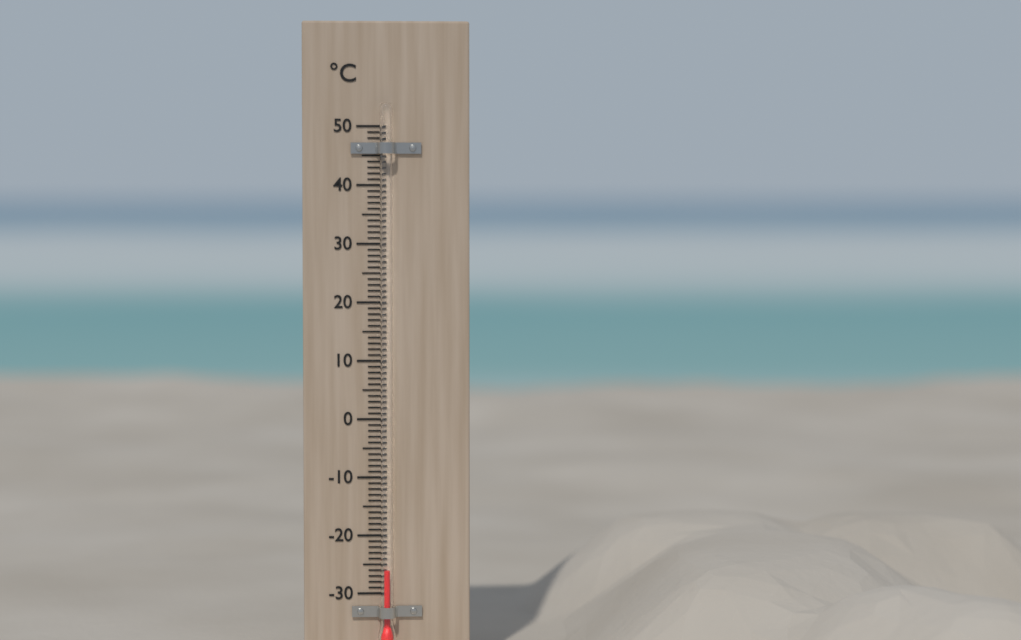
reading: -26 °C
